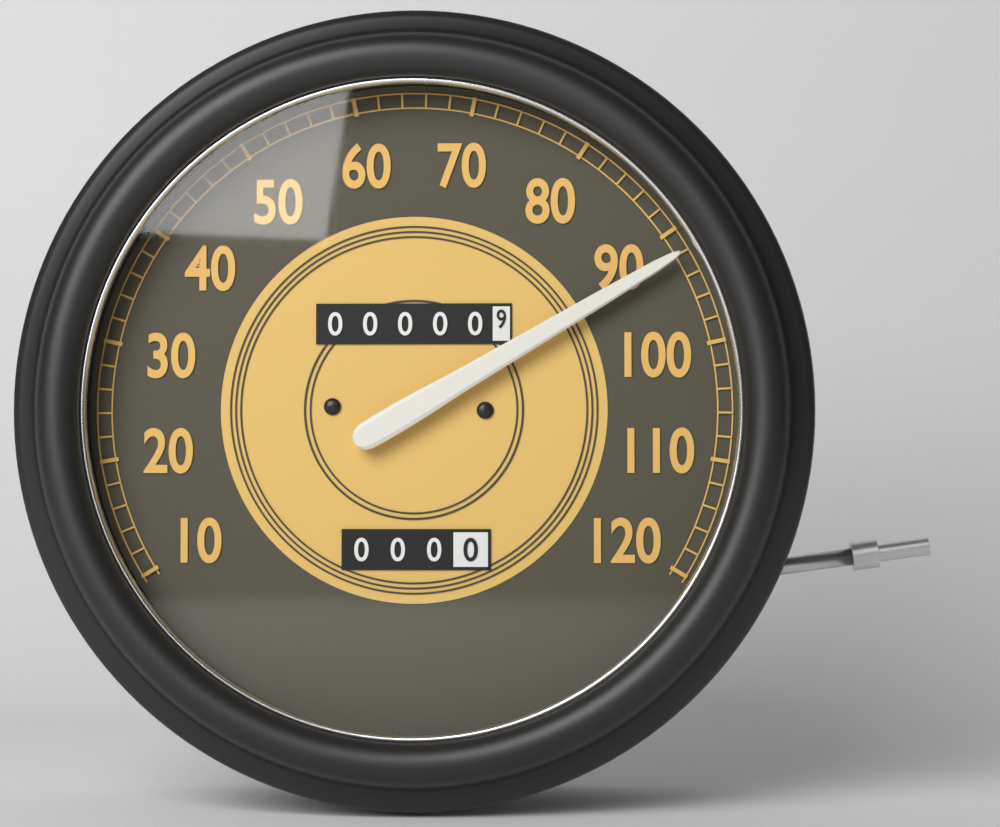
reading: 92 (no unit)
